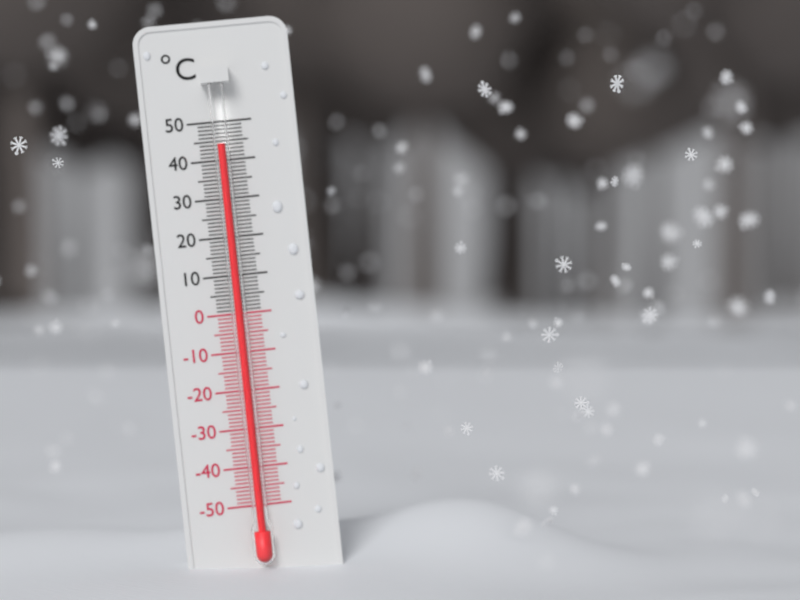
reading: 44 °C
